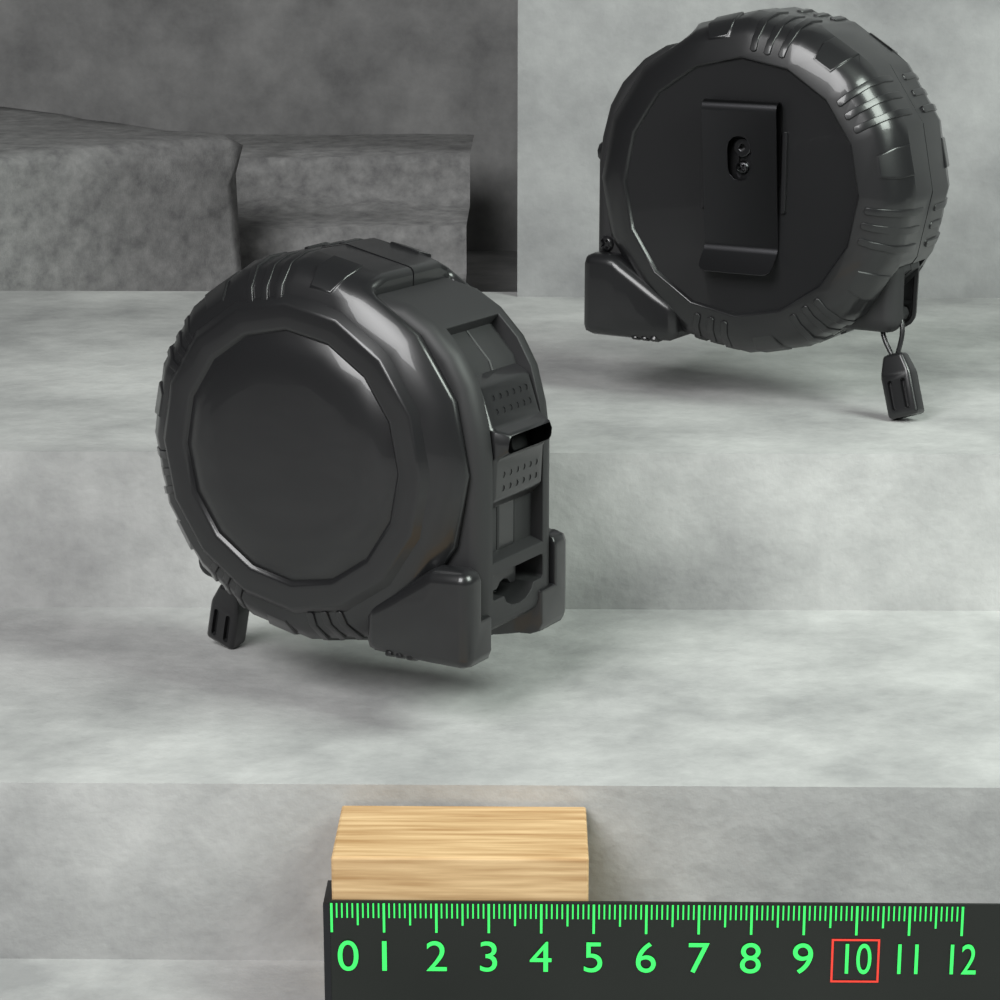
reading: 4.9 (no unit)
